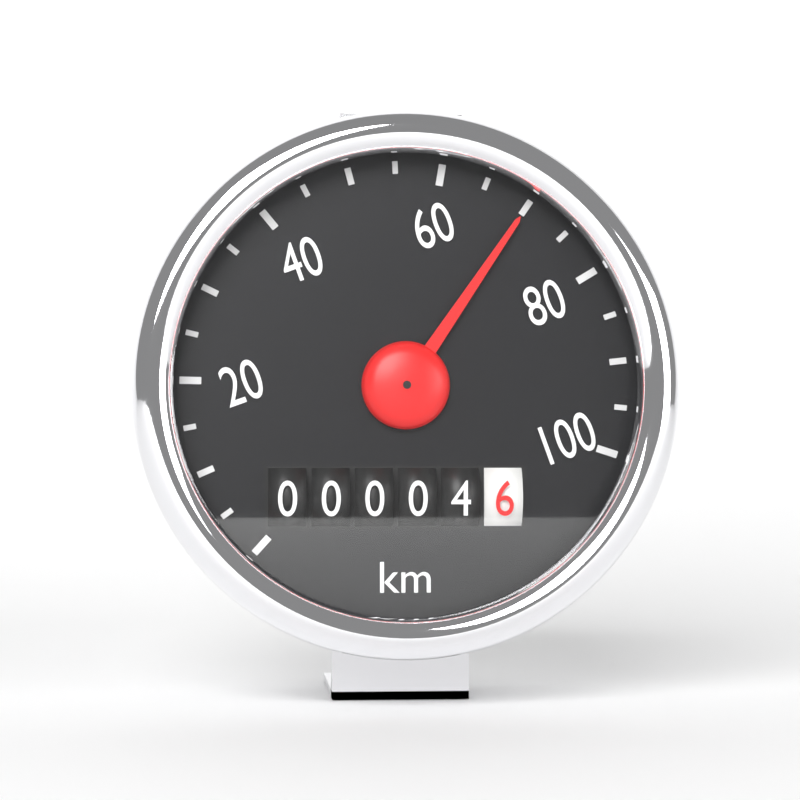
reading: 70 km/h
